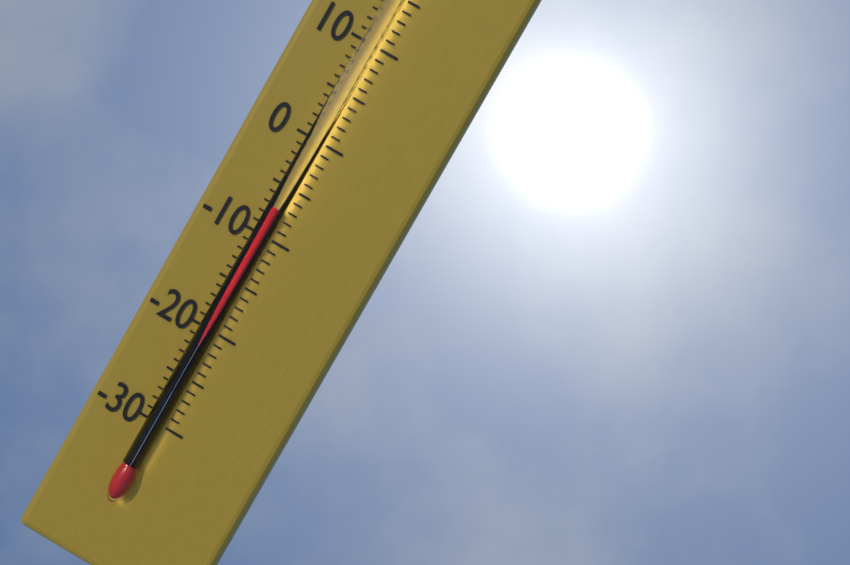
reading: -7 °C
